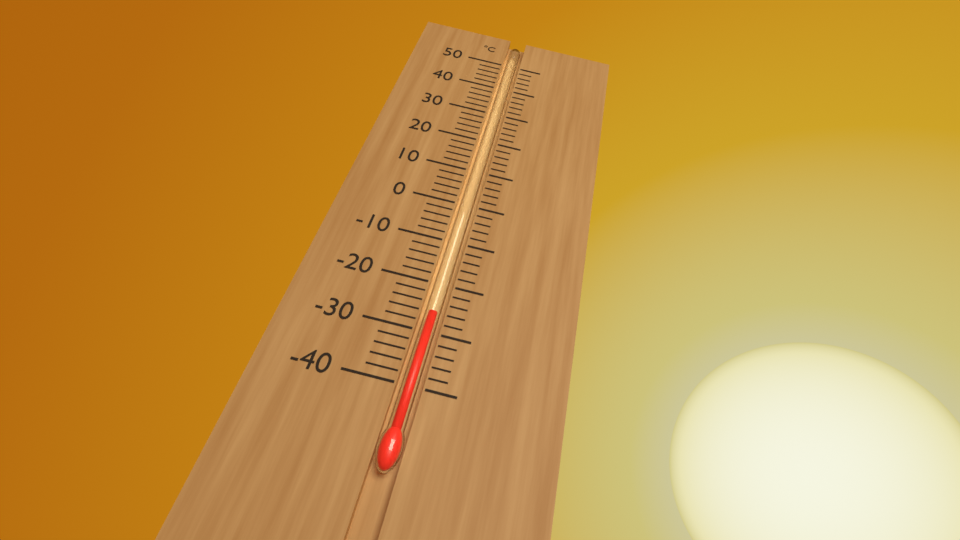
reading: -26 °C
